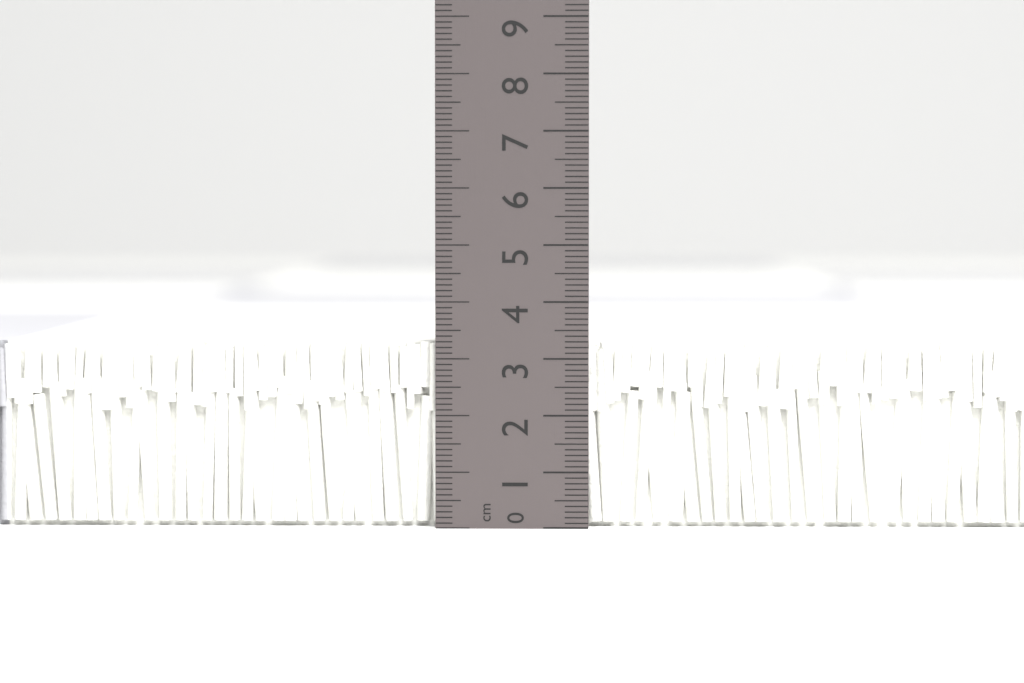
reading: 3.3 cm
